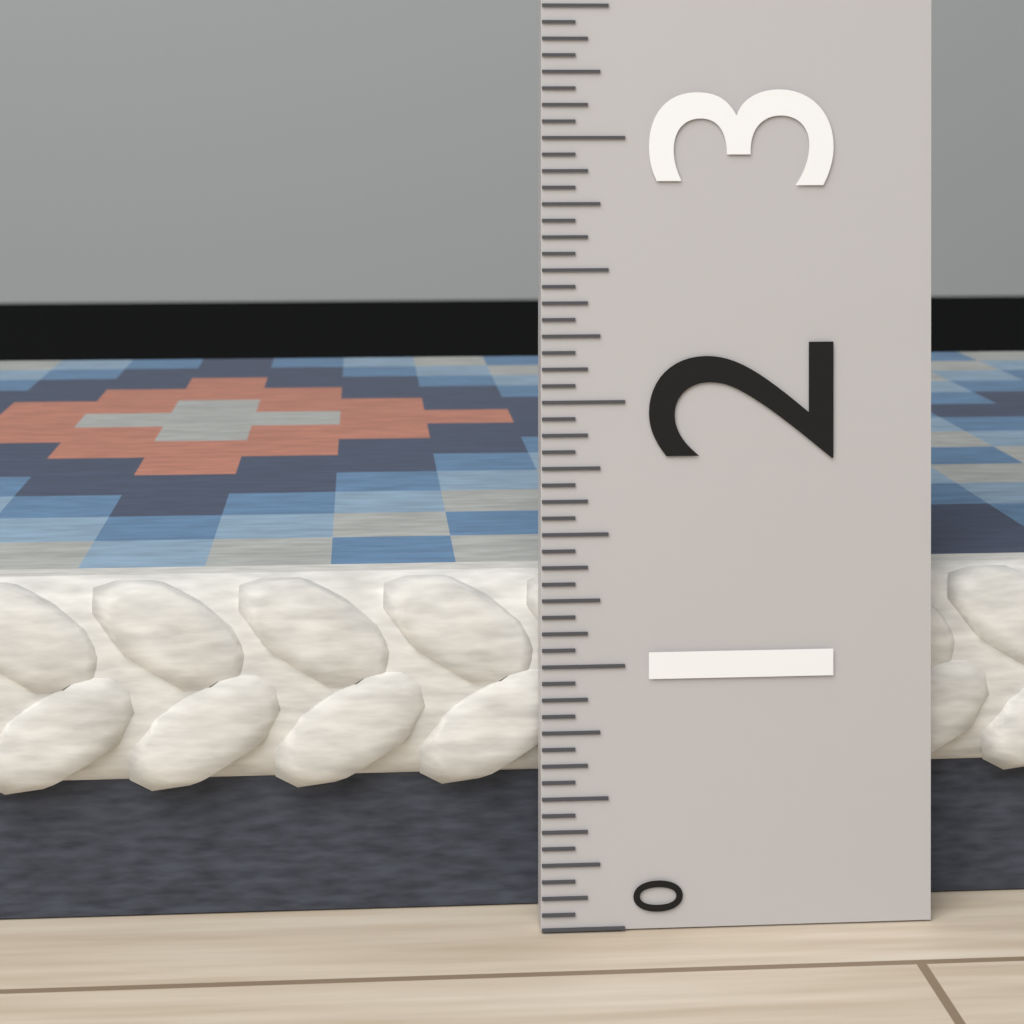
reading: 1.3125 (no unit)
